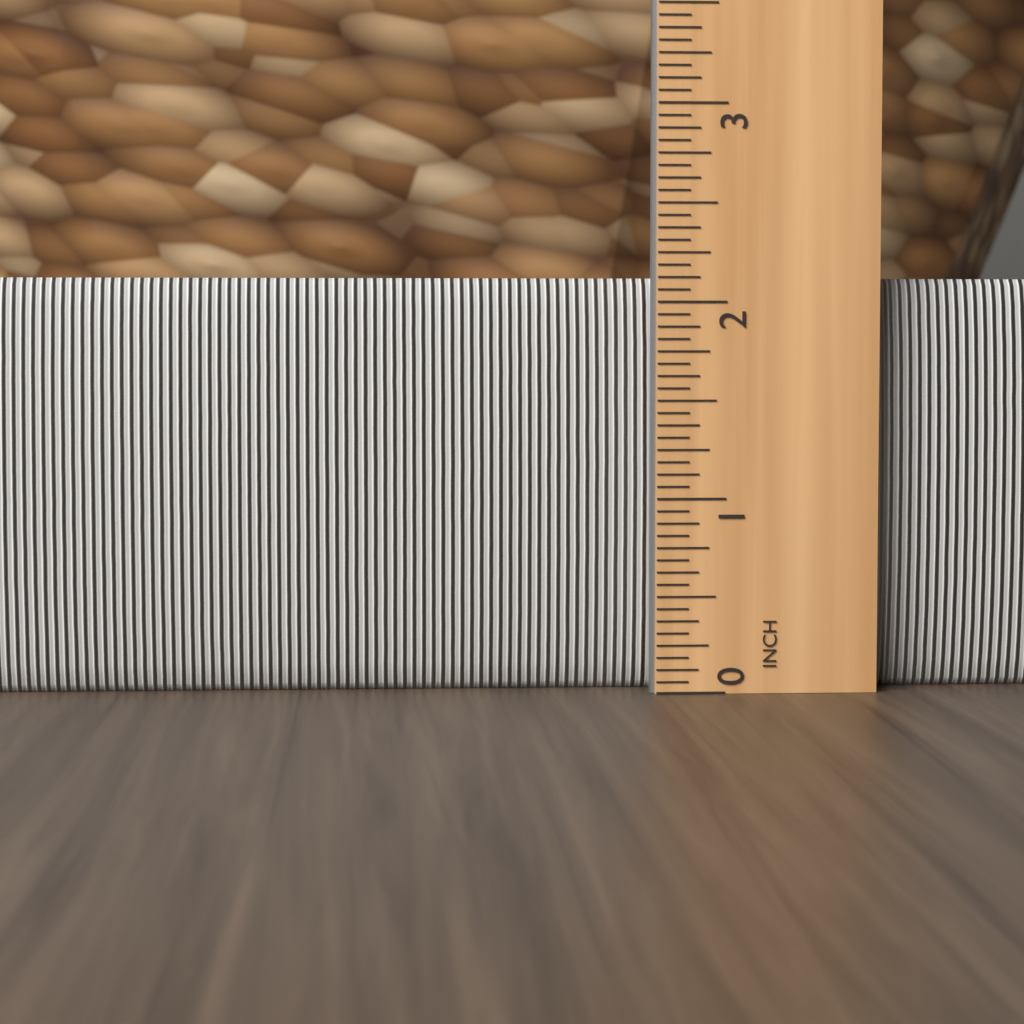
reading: 2.1250 in
